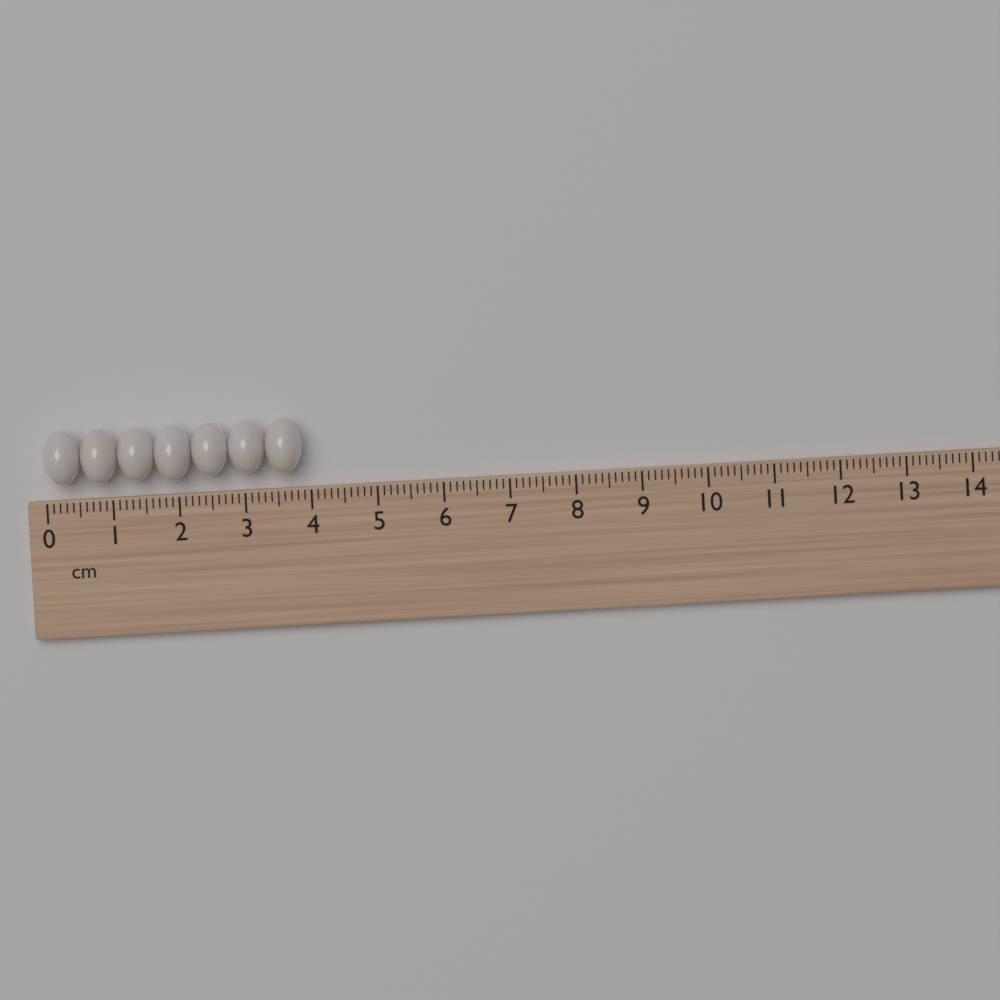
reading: 3.9 cm
